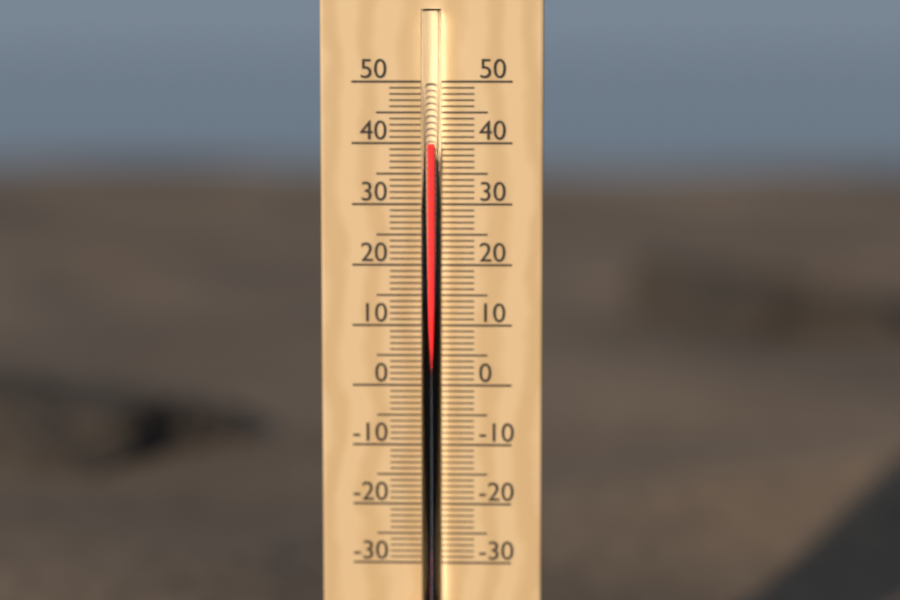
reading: 40 °C
